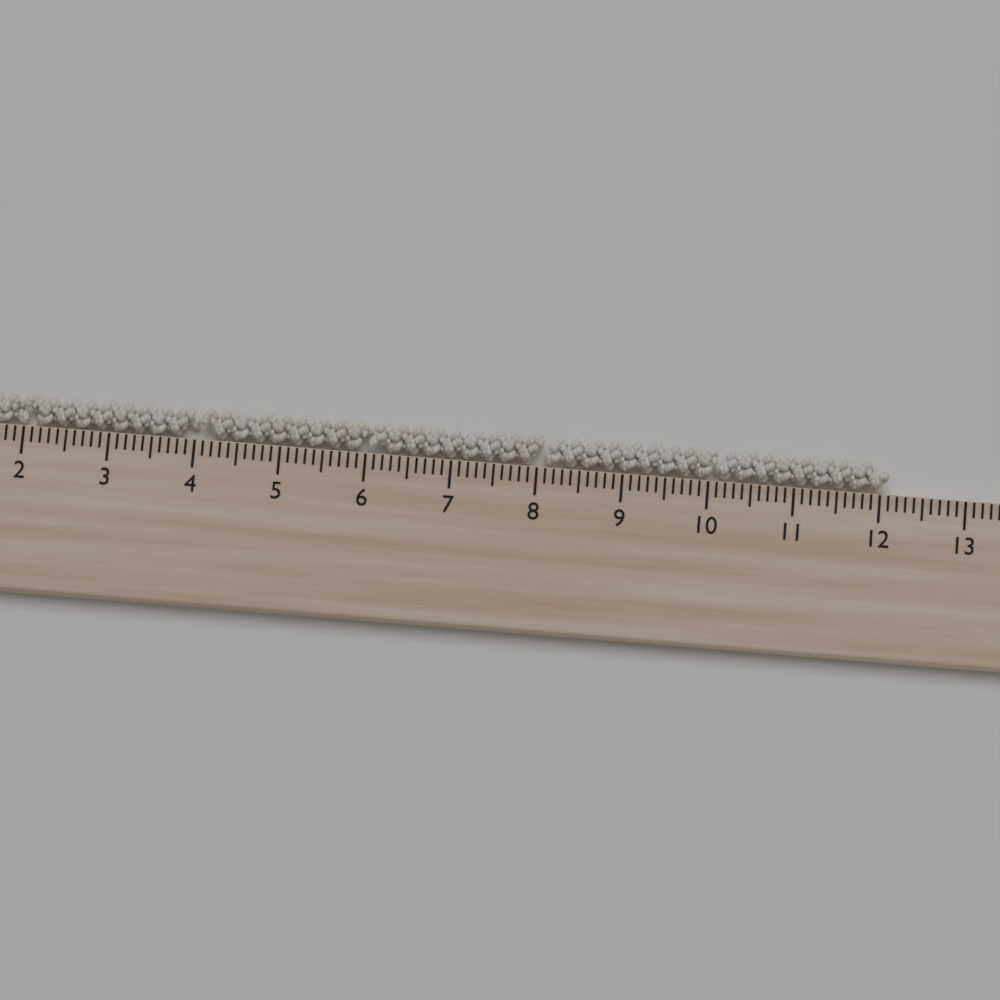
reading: 12.1 cm
